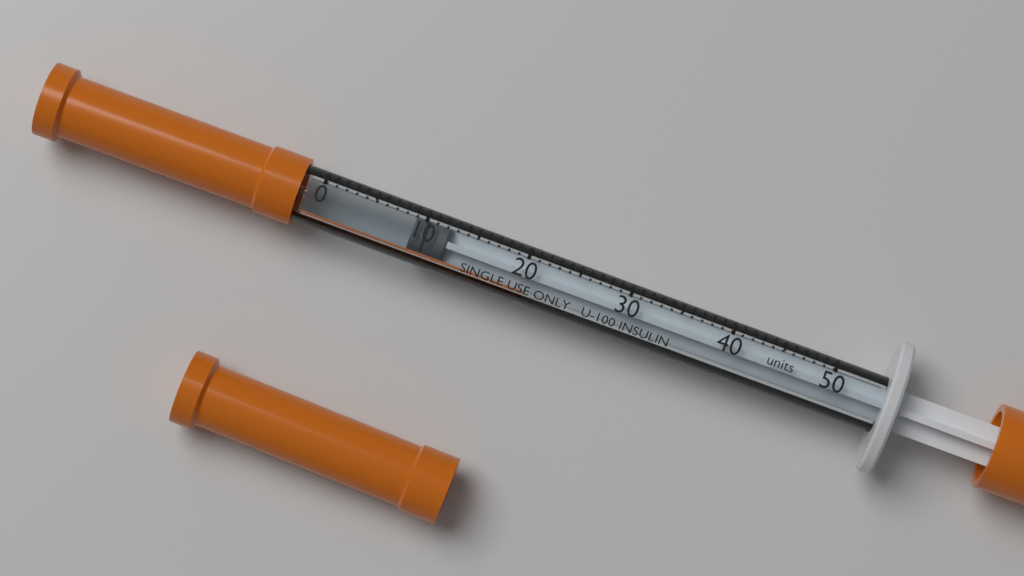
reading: 9 units
